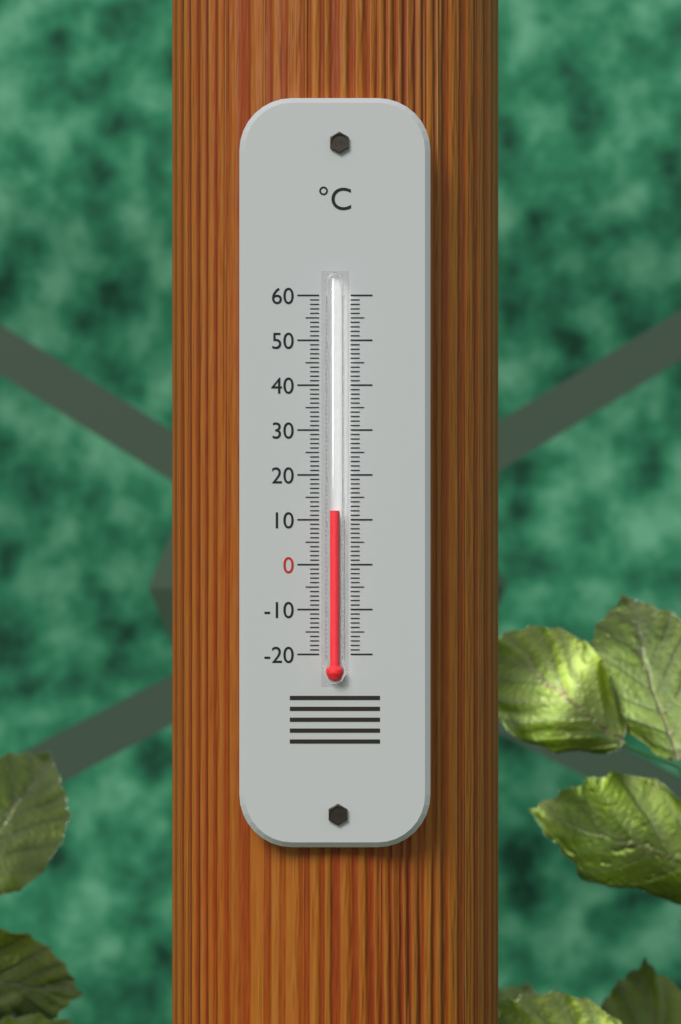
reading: 12 °C
